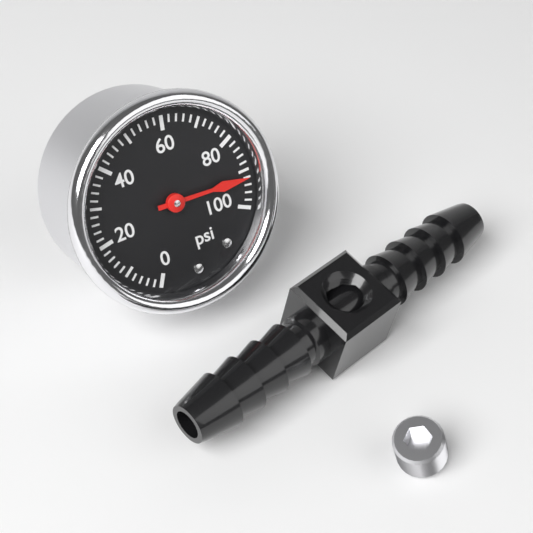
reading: 92 psi
